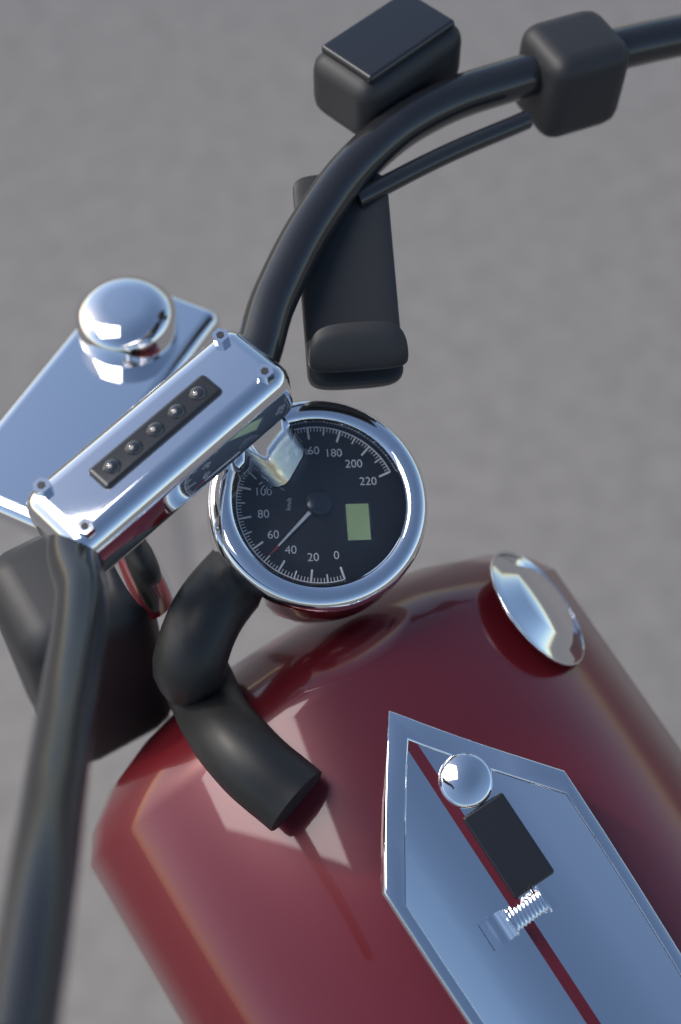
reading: 50 km/h
